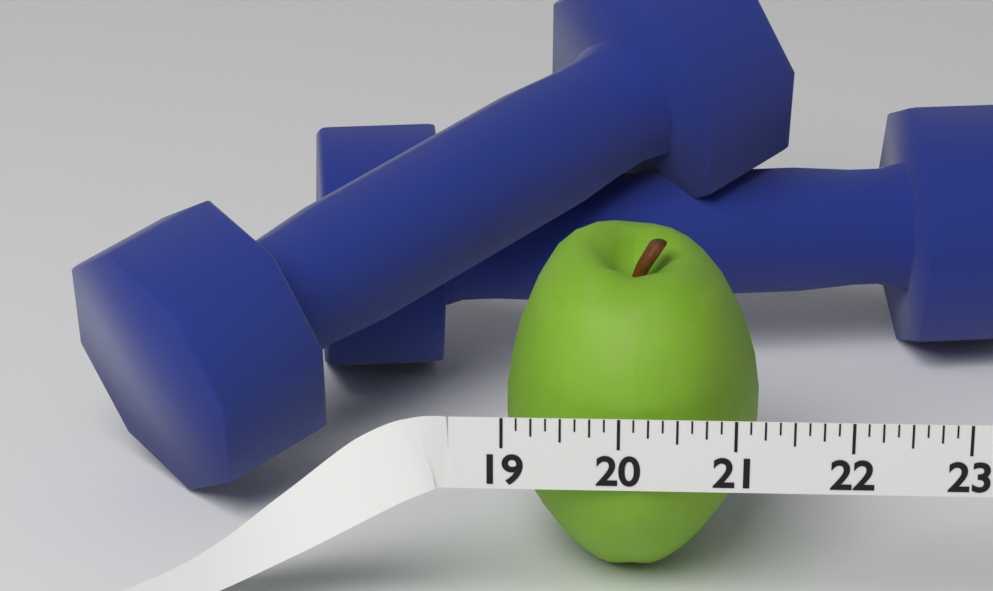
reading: 21.250 (no unit)
